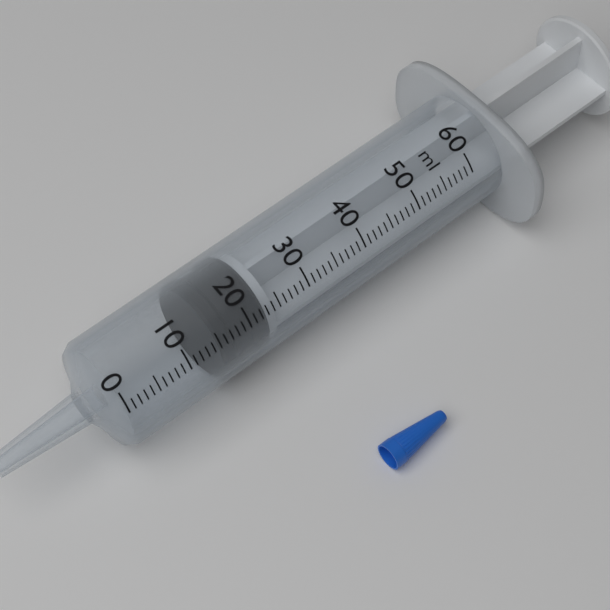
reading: 15 ml
